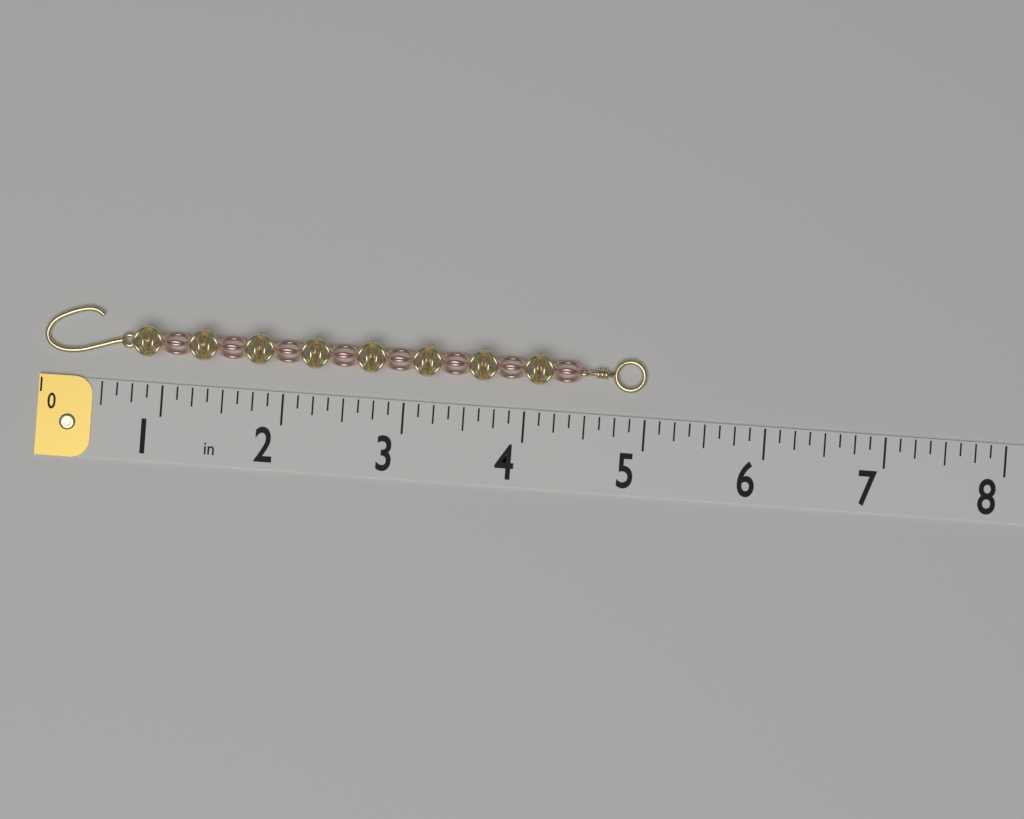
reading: 5.000 in
